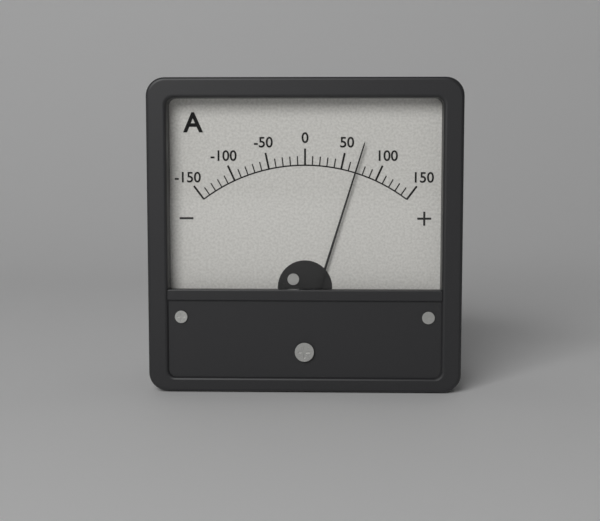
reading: 70 A
